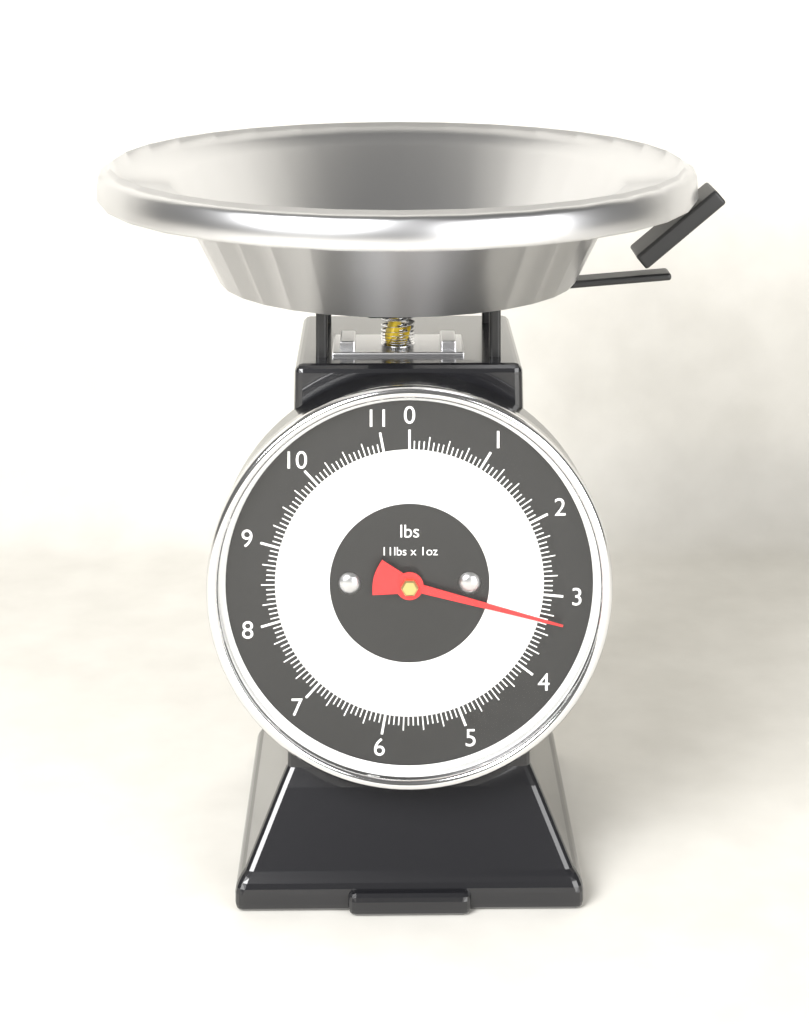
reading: 3.3125 lbs
